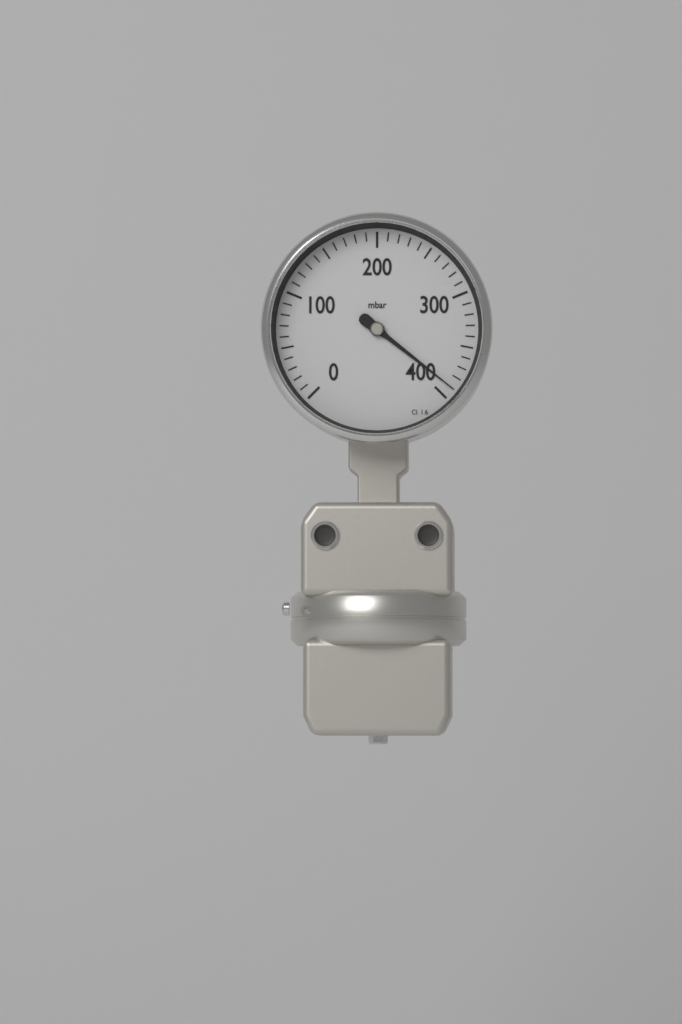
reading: 390 mbar
